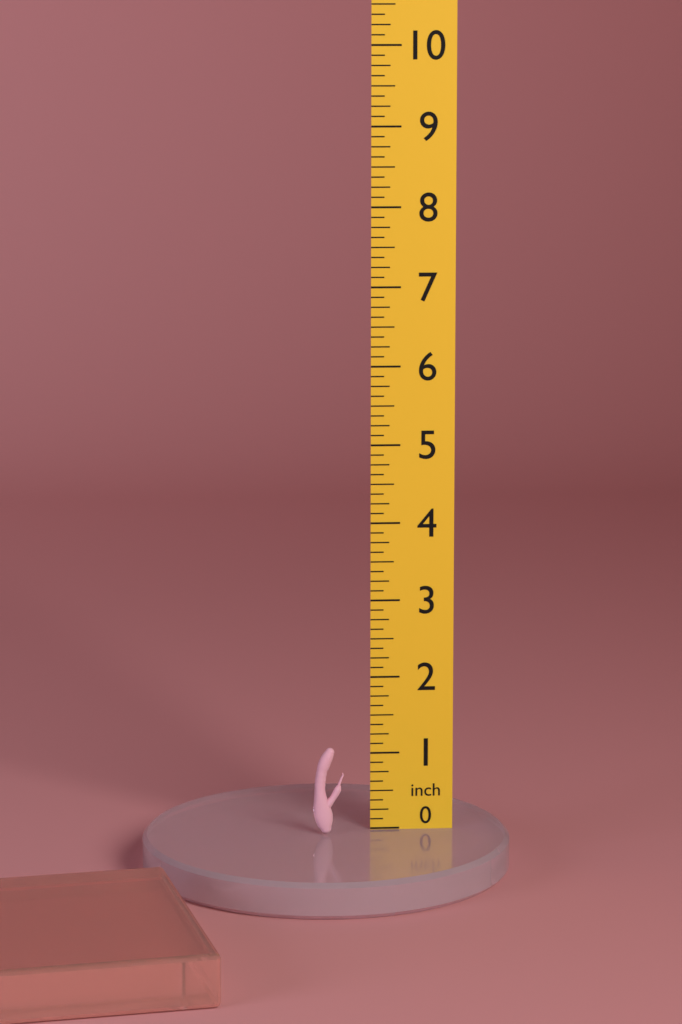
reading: 1.125 inch
